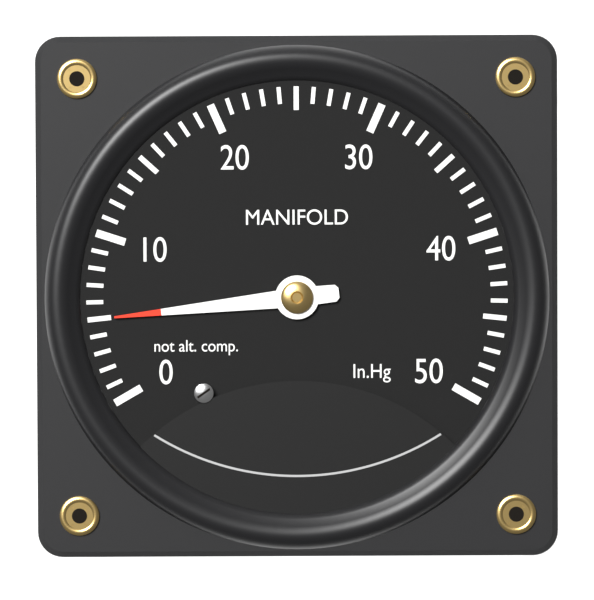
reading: 5 inHg
